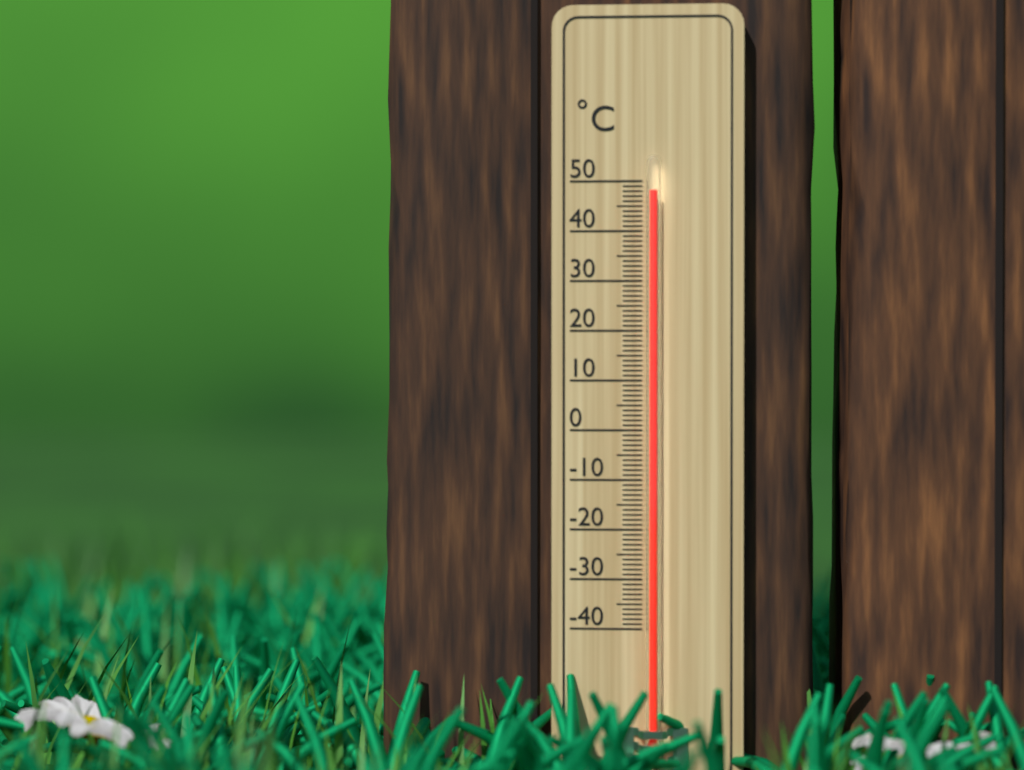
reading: 48 °C
